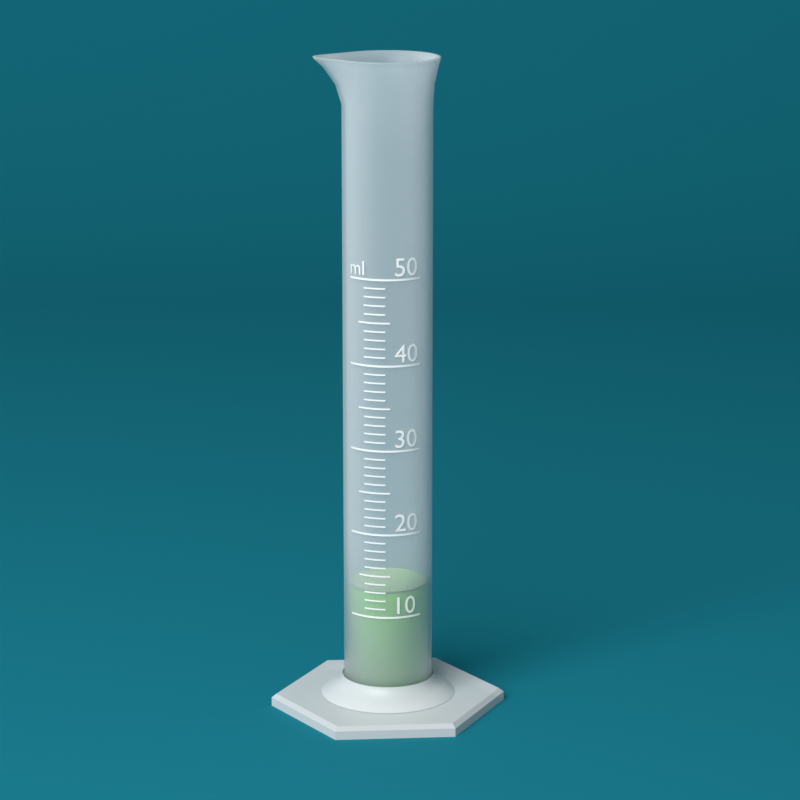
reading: 13 ml
